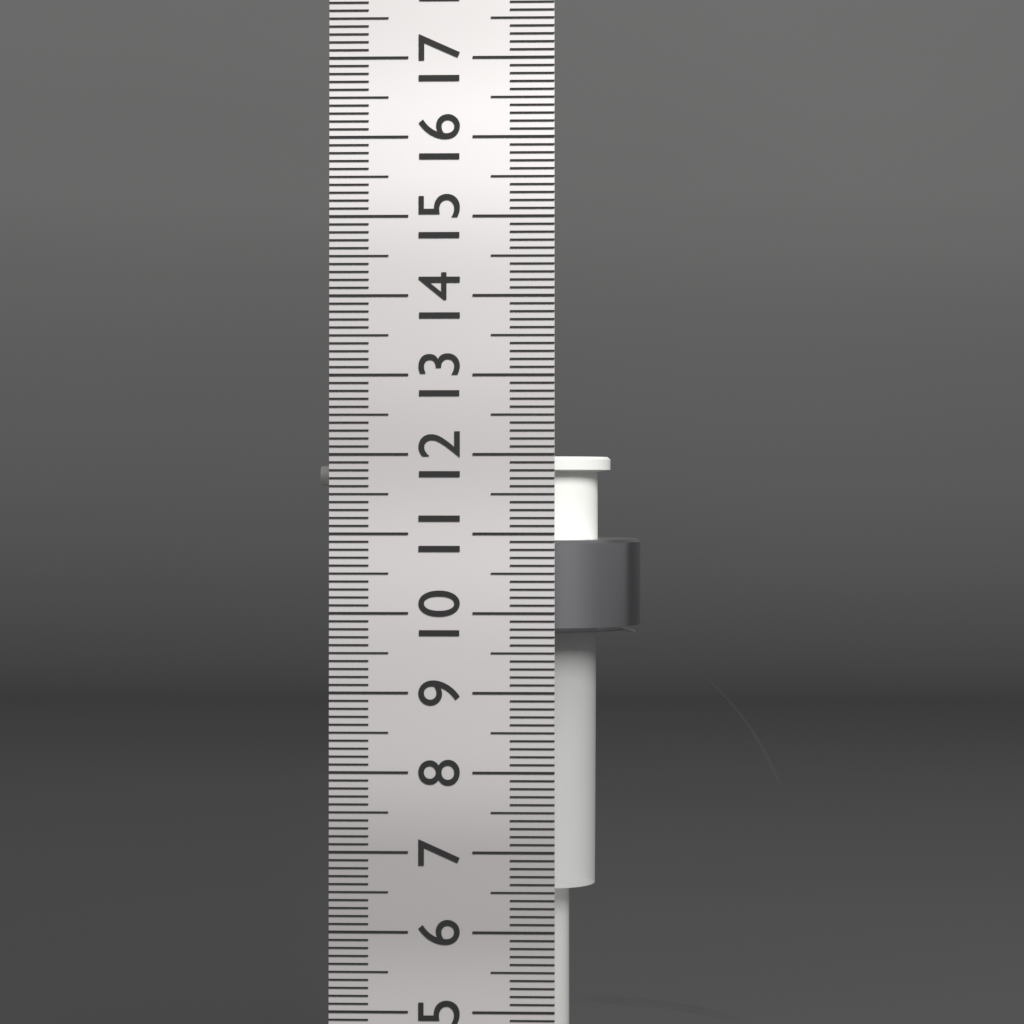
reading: 12.0 cm
